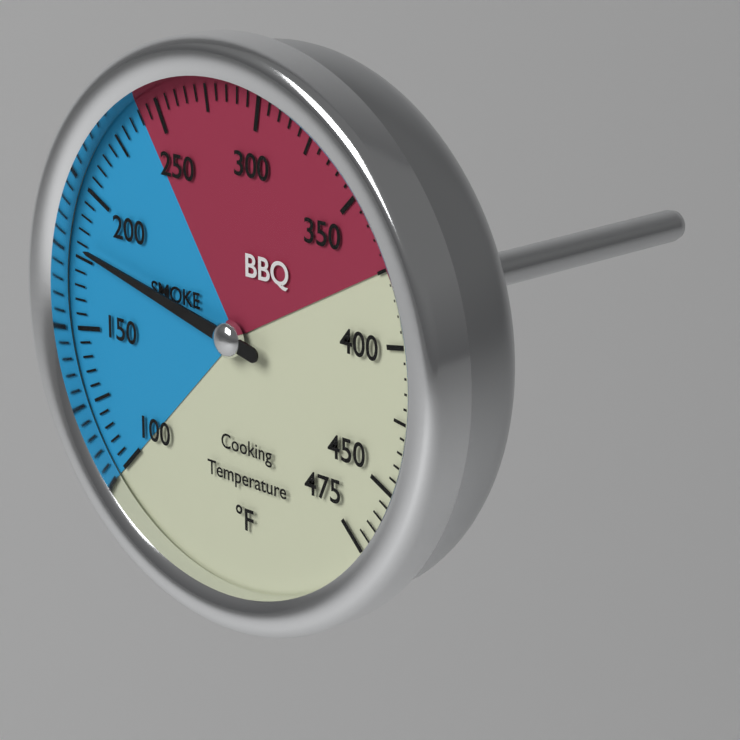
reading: 180 °F
